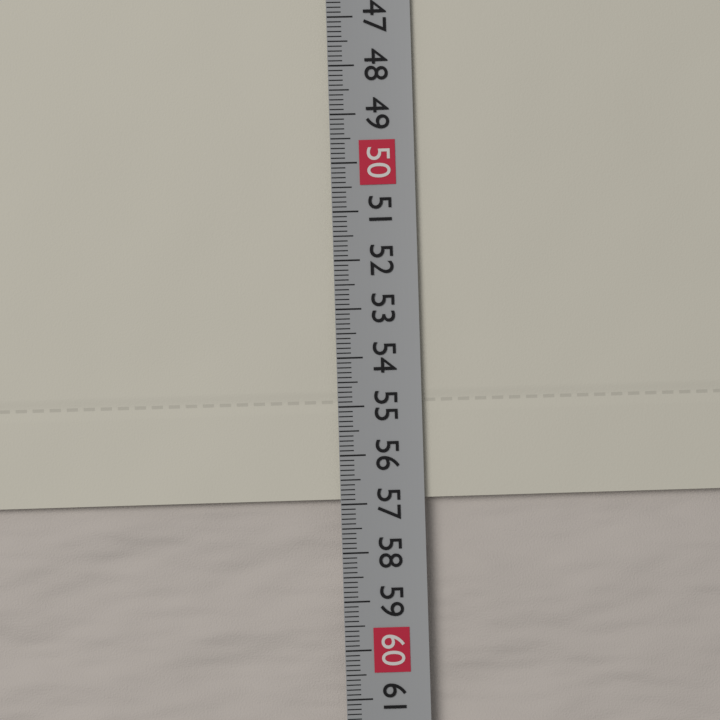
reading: 56.9 cm
